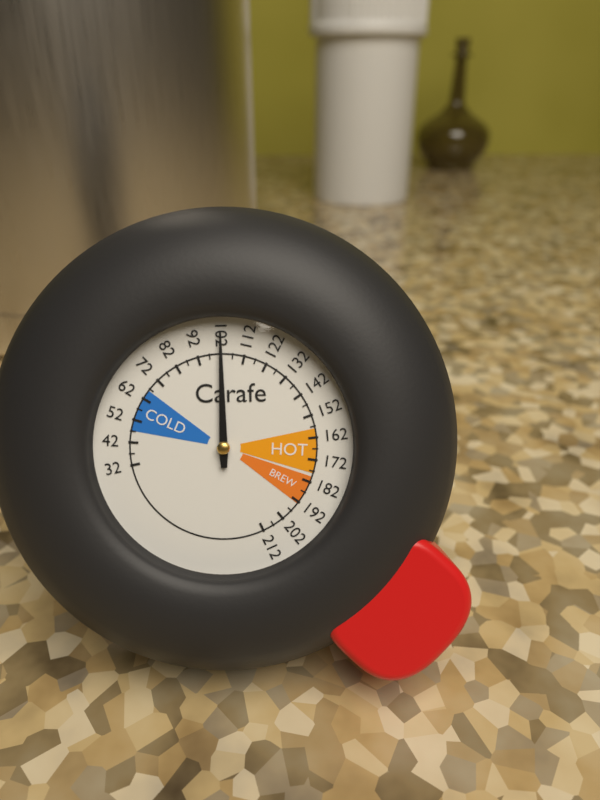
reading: 102 (no unit)
